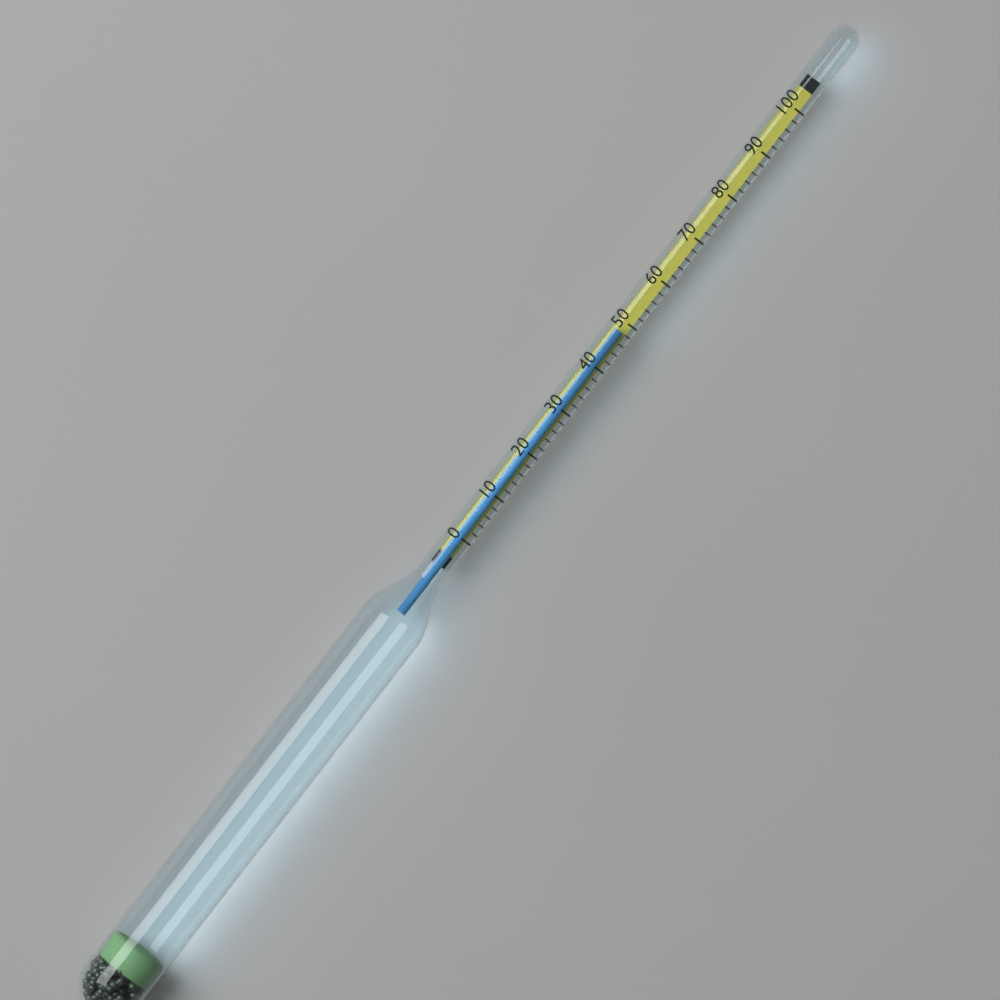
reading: 48 (no unit)
